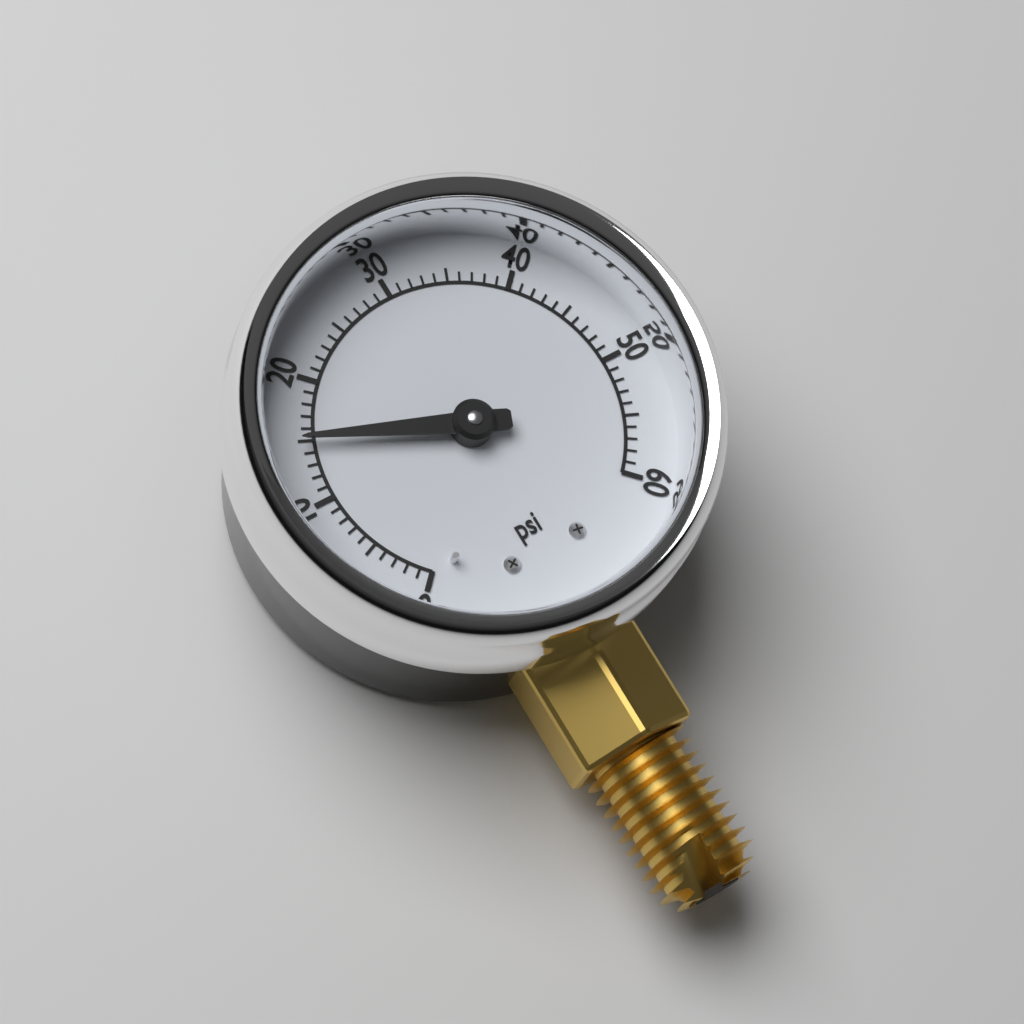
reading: 15 psi
